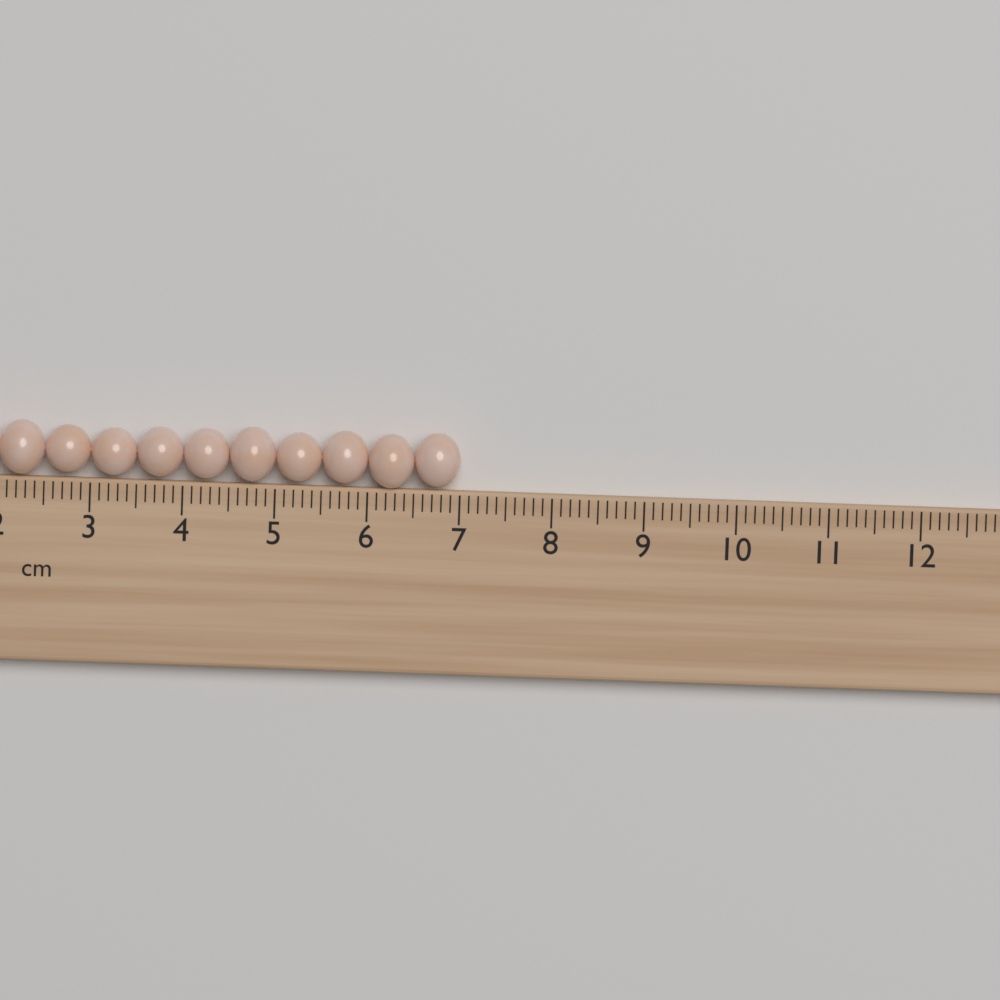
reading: 7.0 cm
